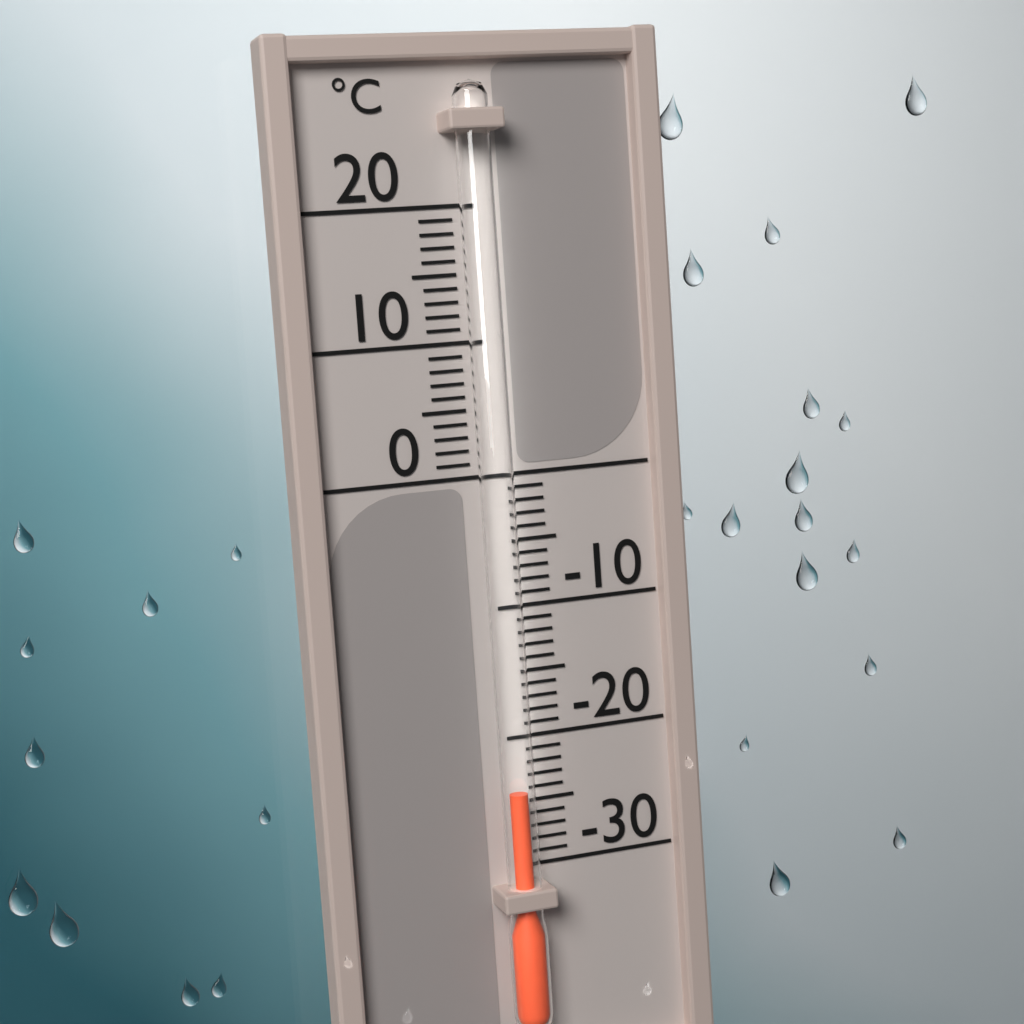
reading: -24 °C
